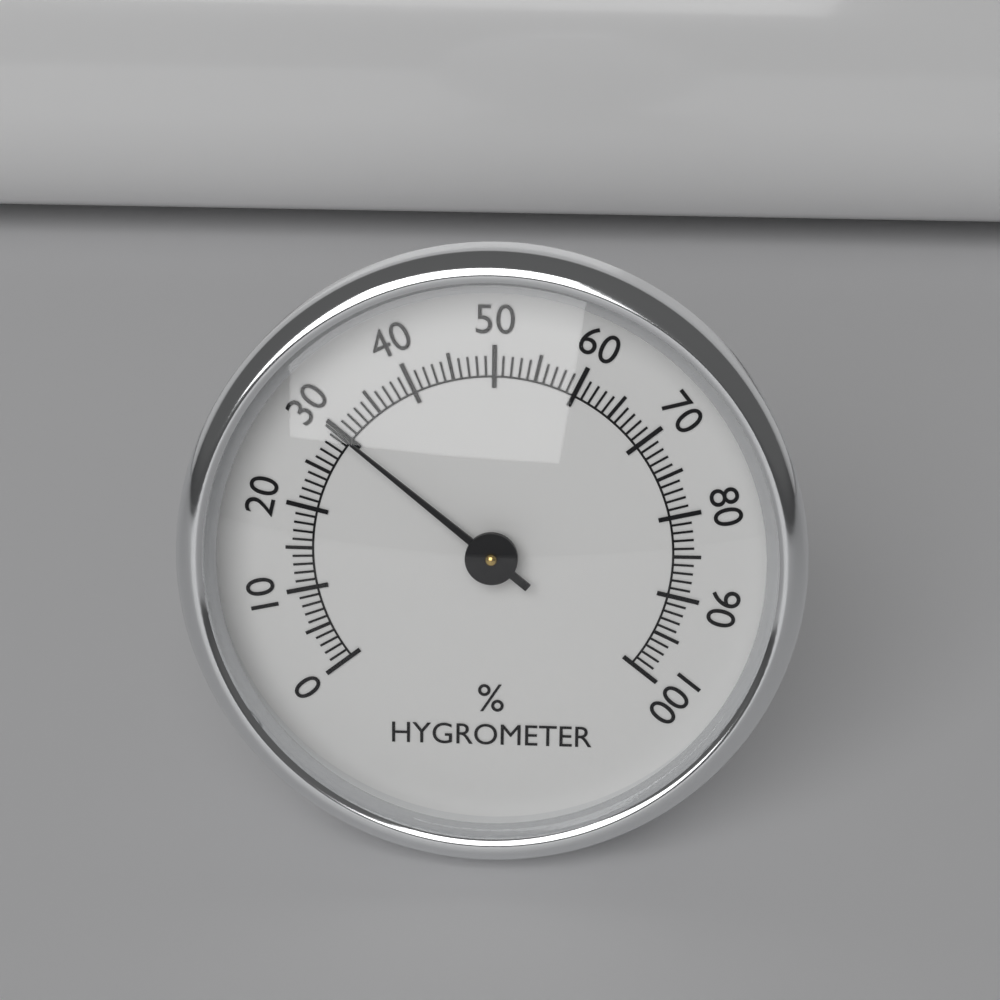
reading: 30 %
